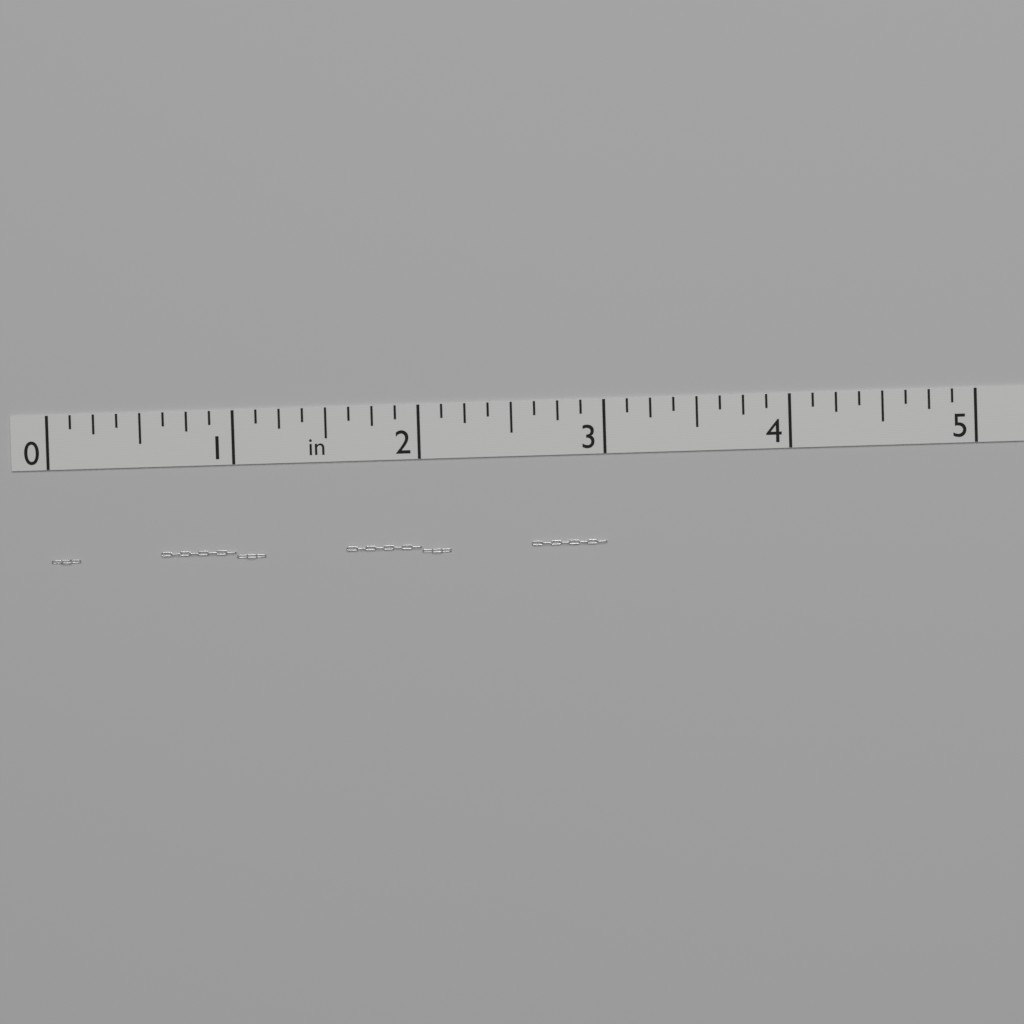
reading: 3.000 in
